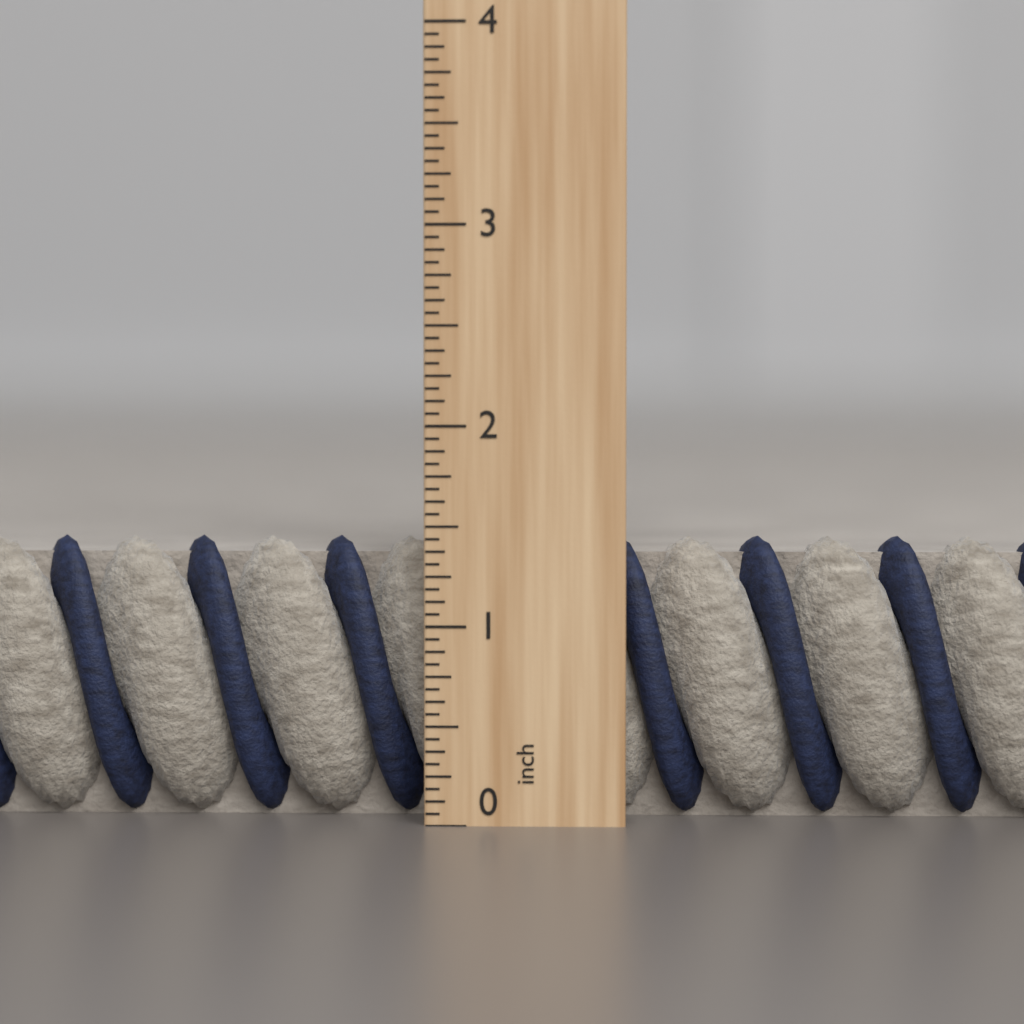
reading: 1.4375 inch
